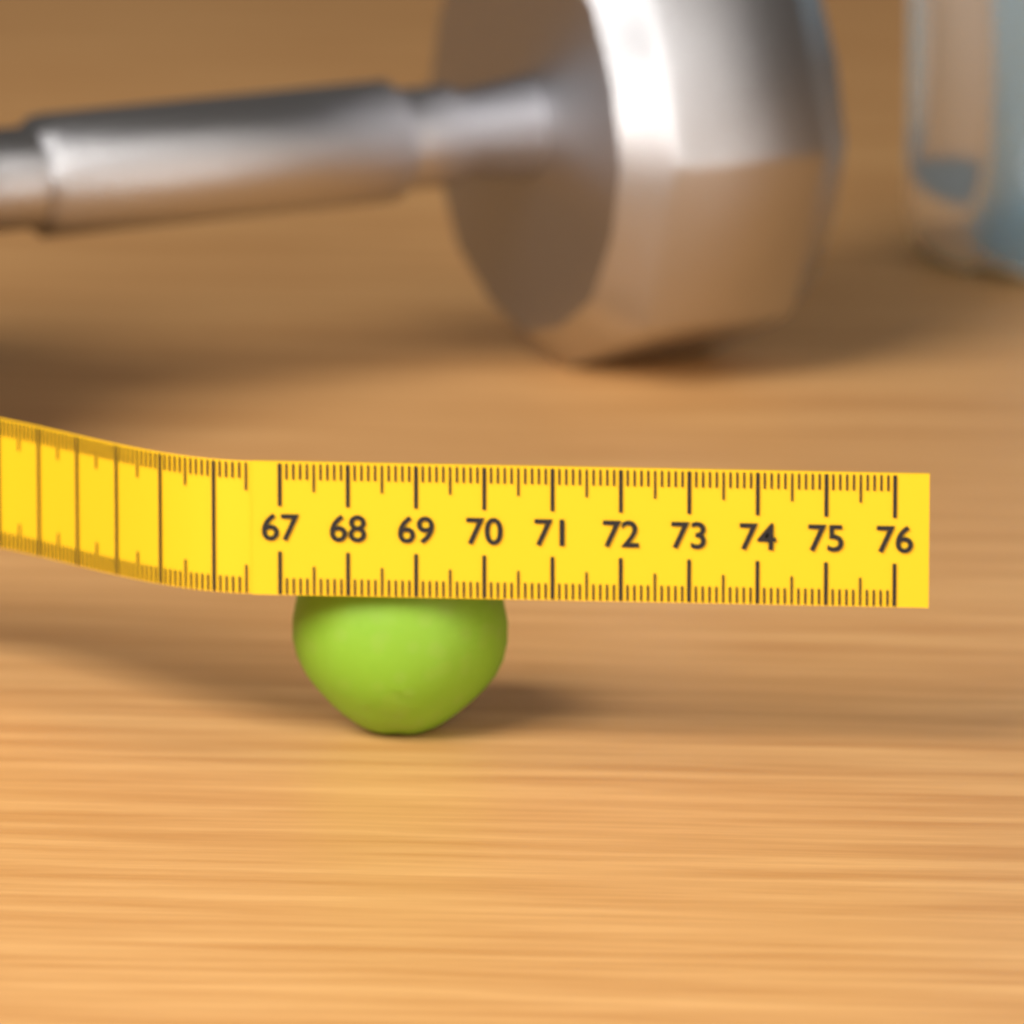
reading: 70.2 (no unit)
